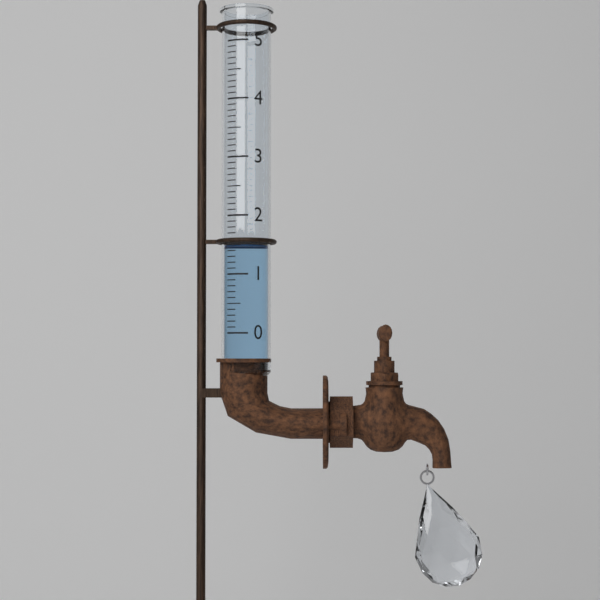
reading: 1.5 (no unit)
